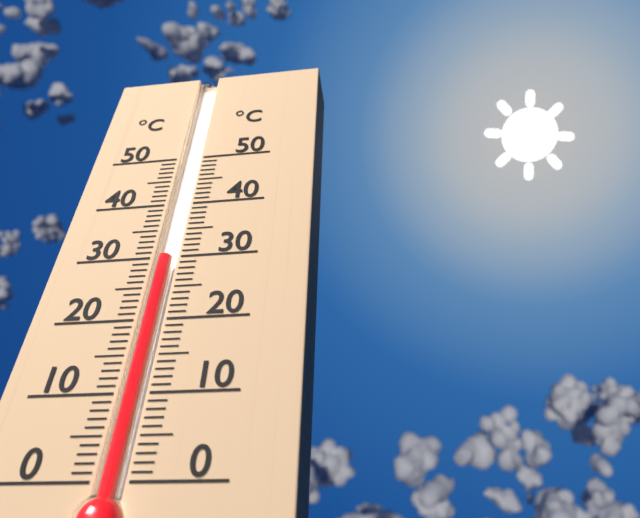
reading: 30 °C
